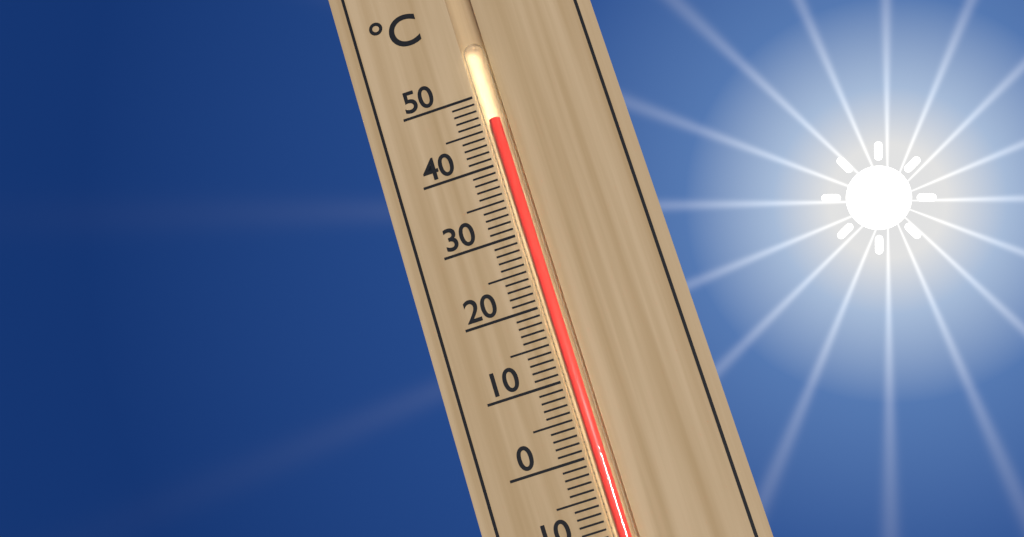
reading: 46 °C
